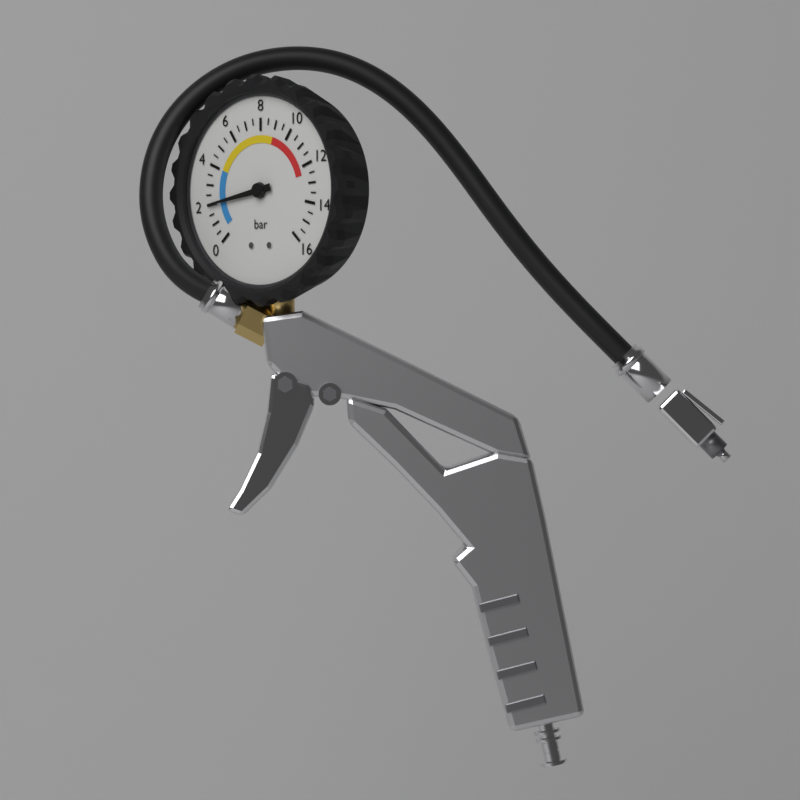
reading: 2.0 bar
